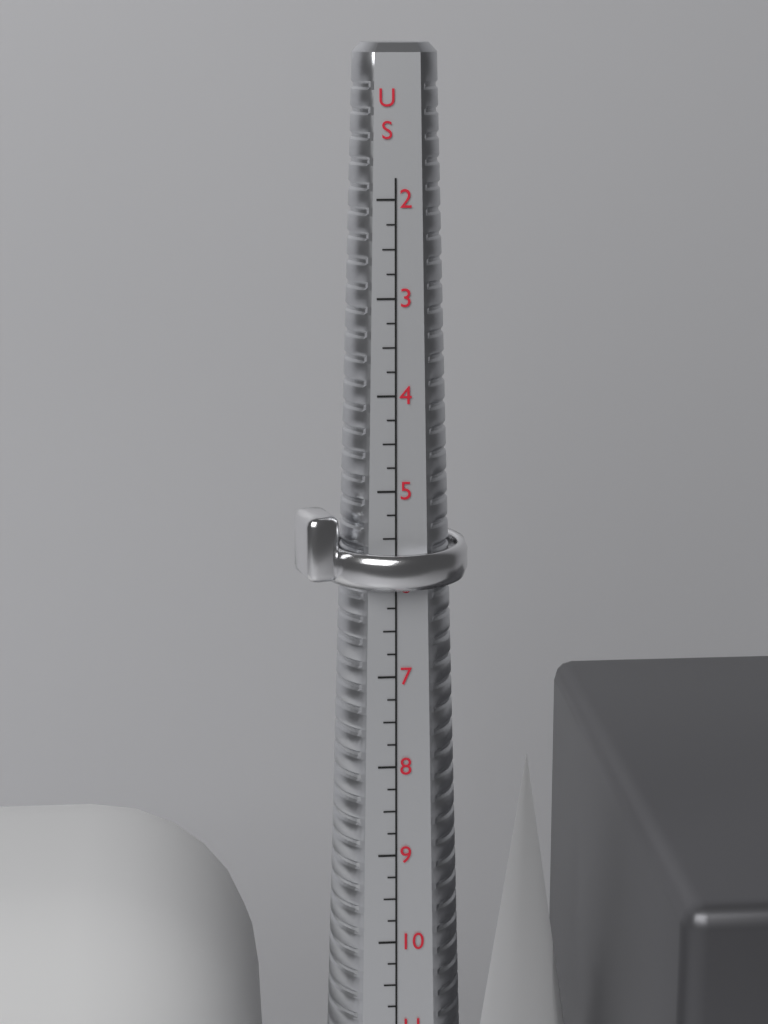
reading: 6.00 US
